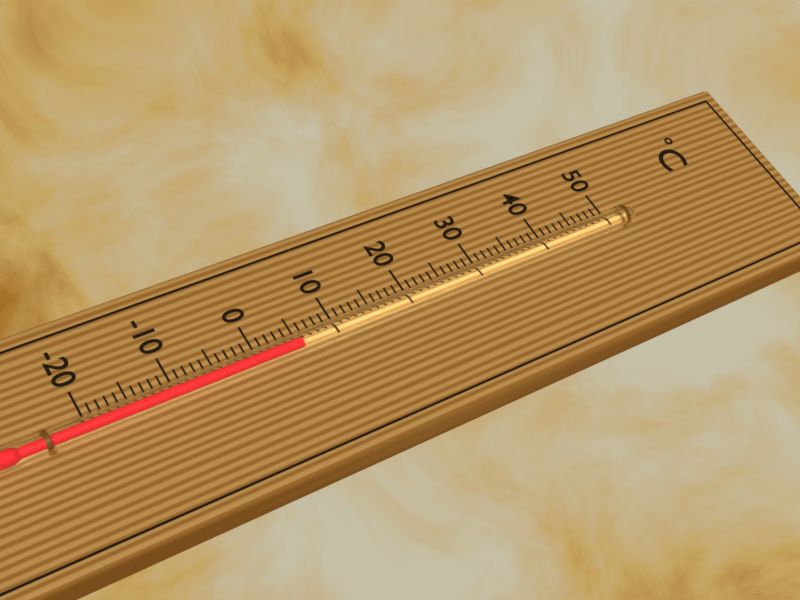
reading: 5 °C
